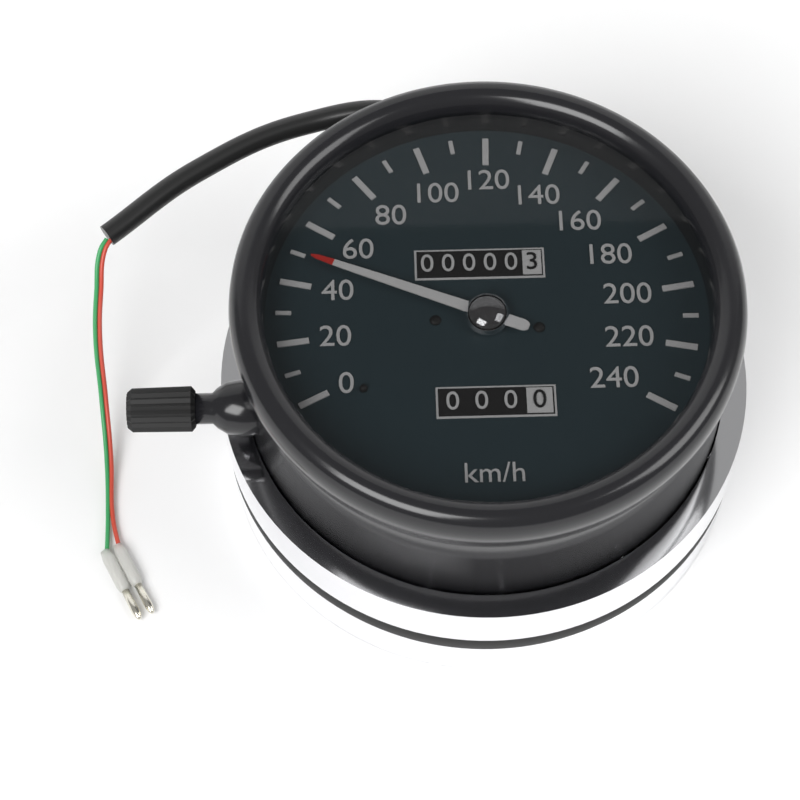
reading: 50 km/h
